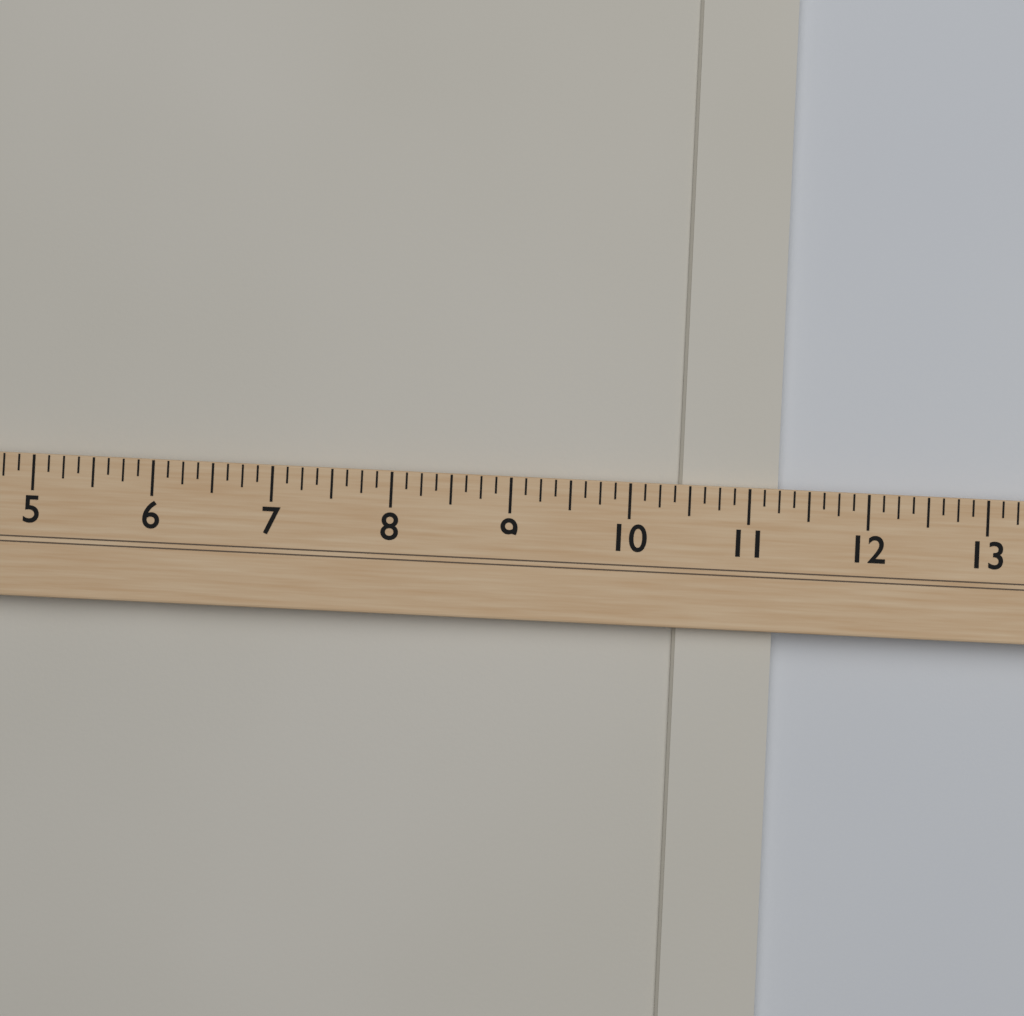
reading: 11.250 (no unit)
